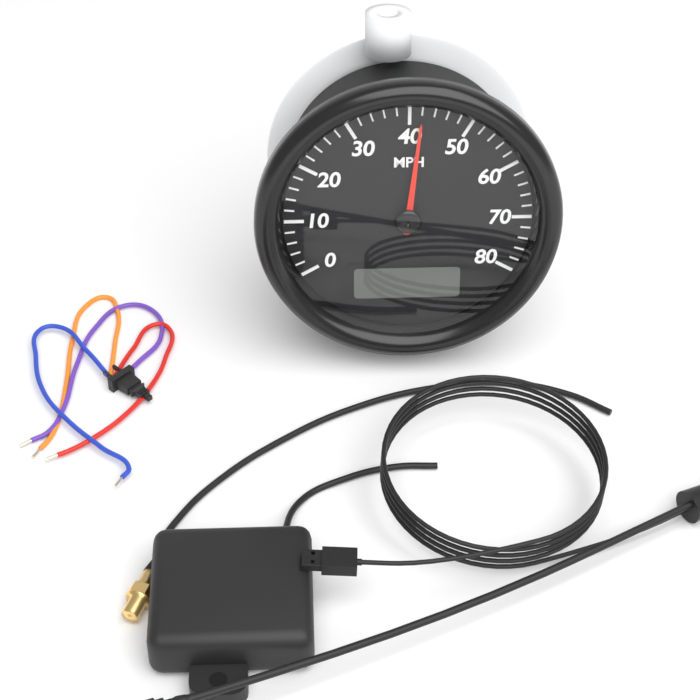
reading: 42 MPH
